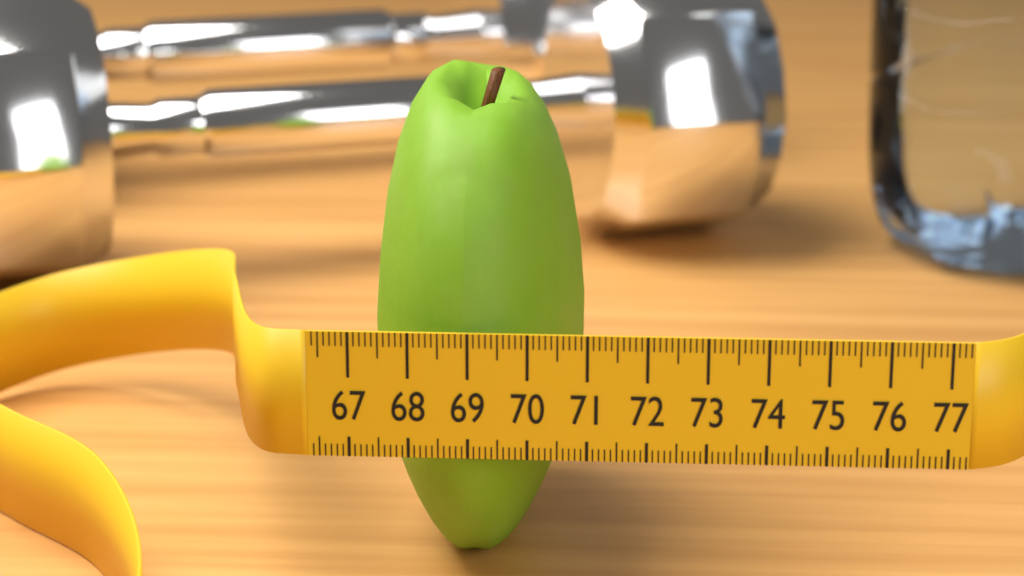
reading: 70.8 (no unit)
